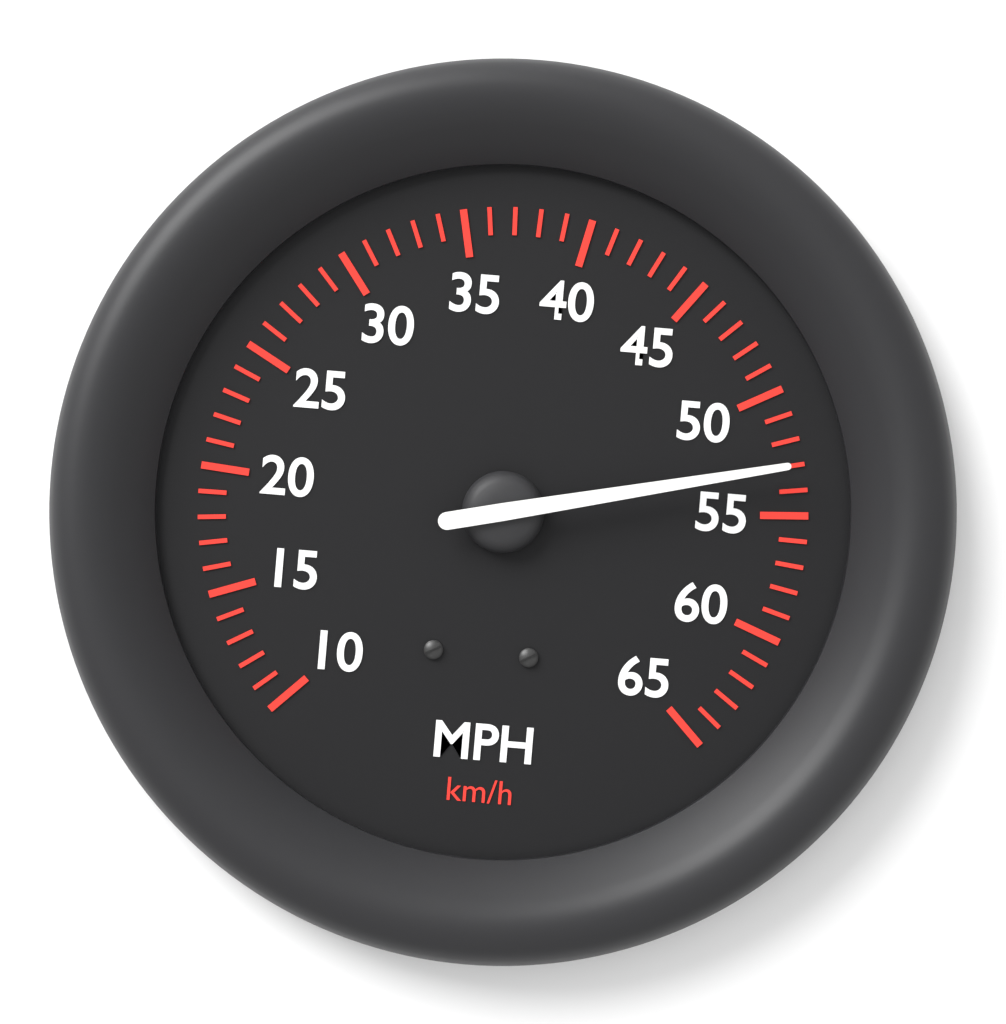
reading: 53 mph
